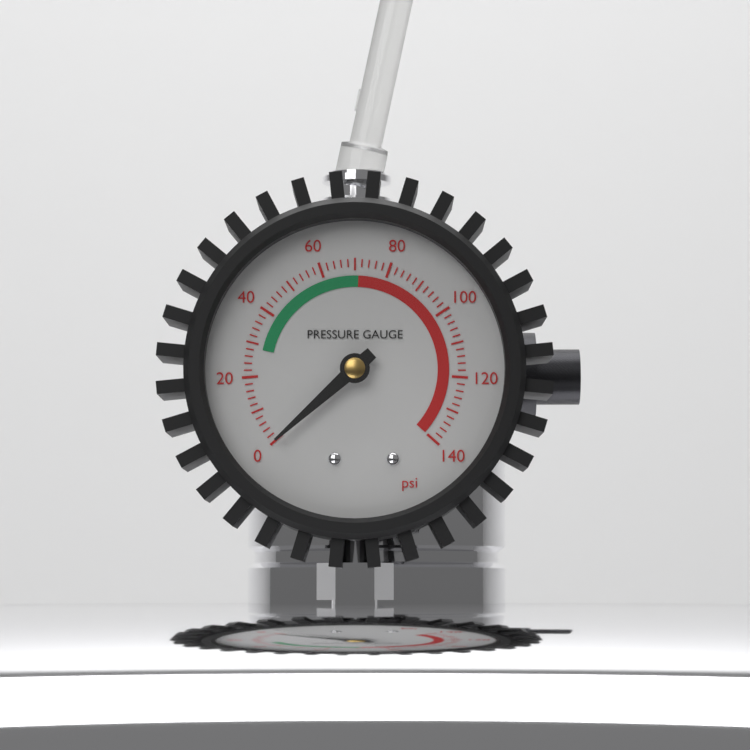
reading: 0 psi
